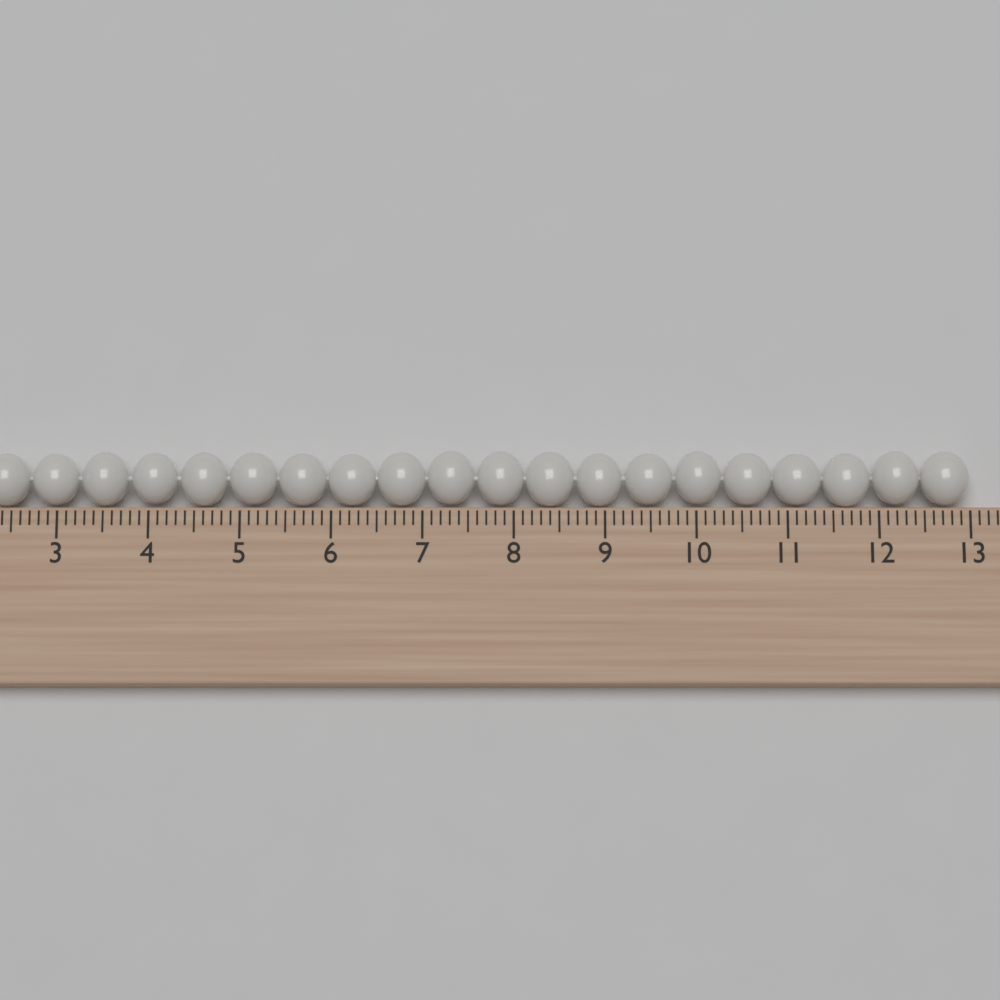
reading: 13.0 cm
